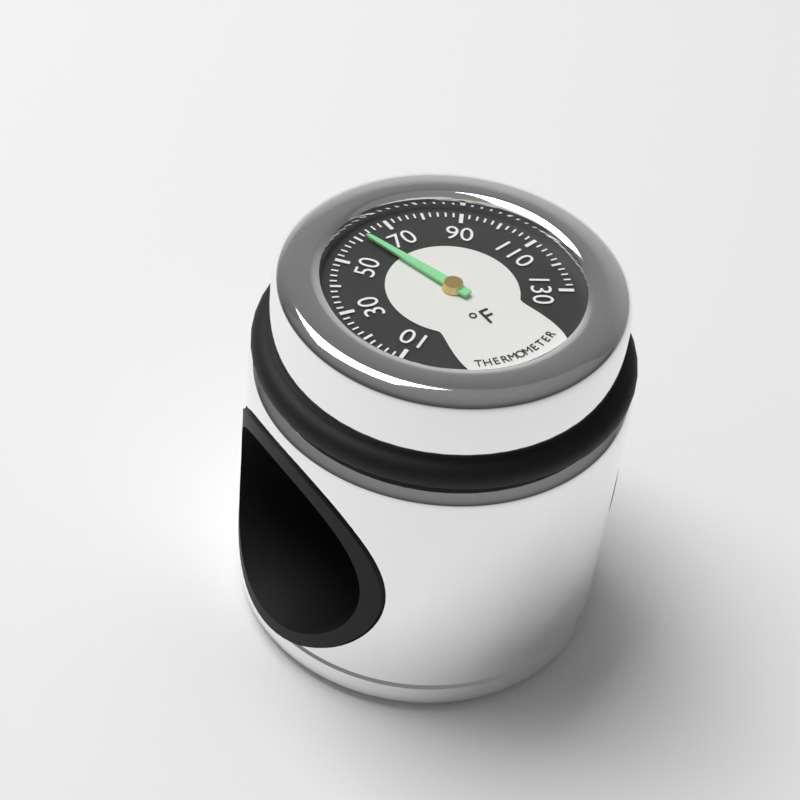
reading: 62 °F
